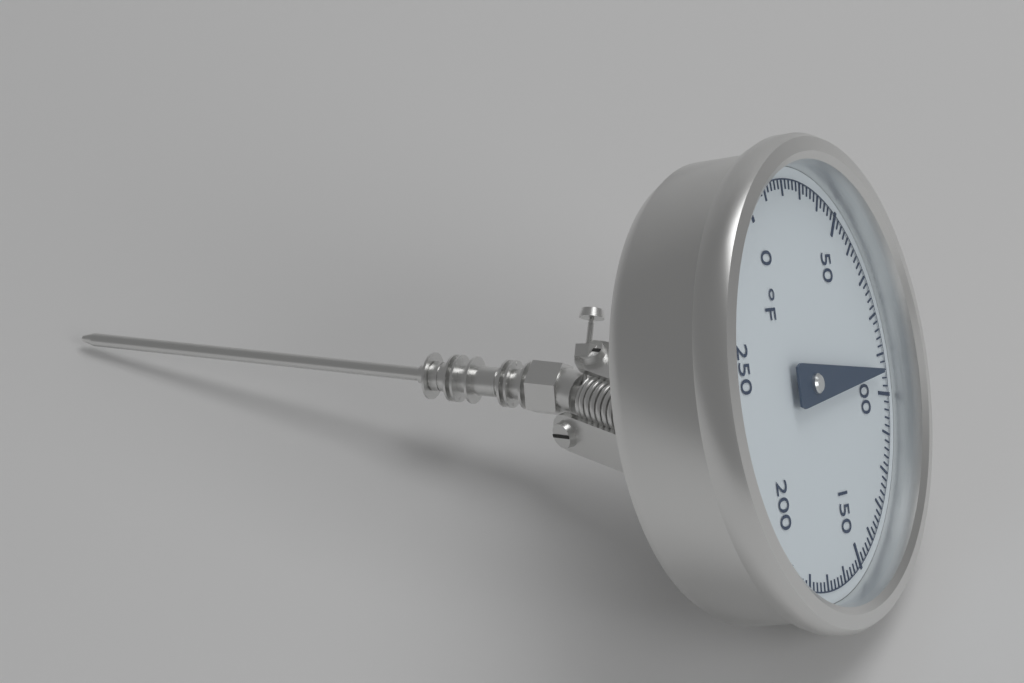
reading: 94 °F
